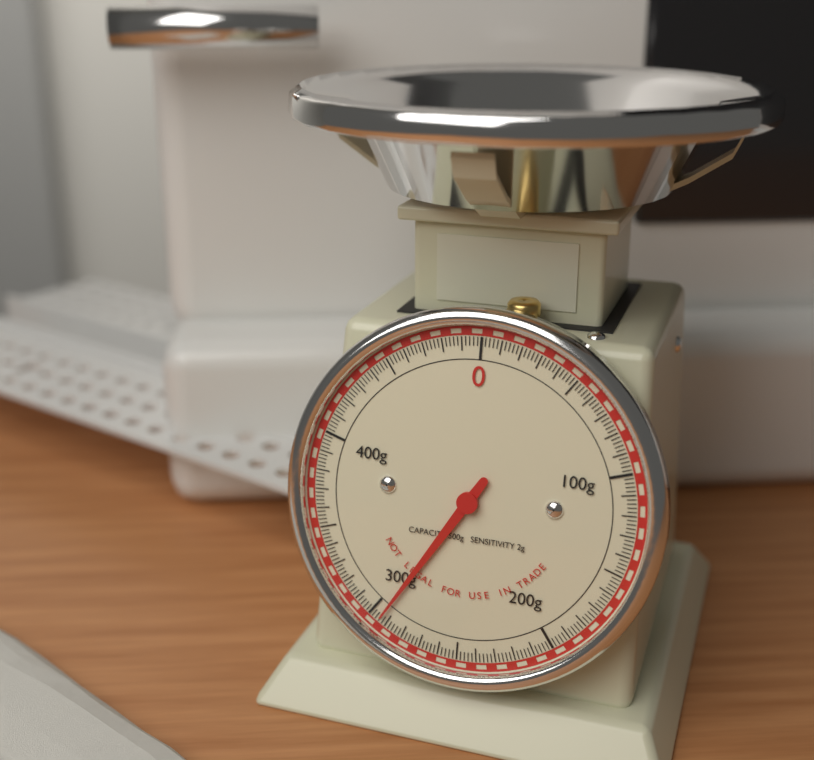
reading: 294 g
